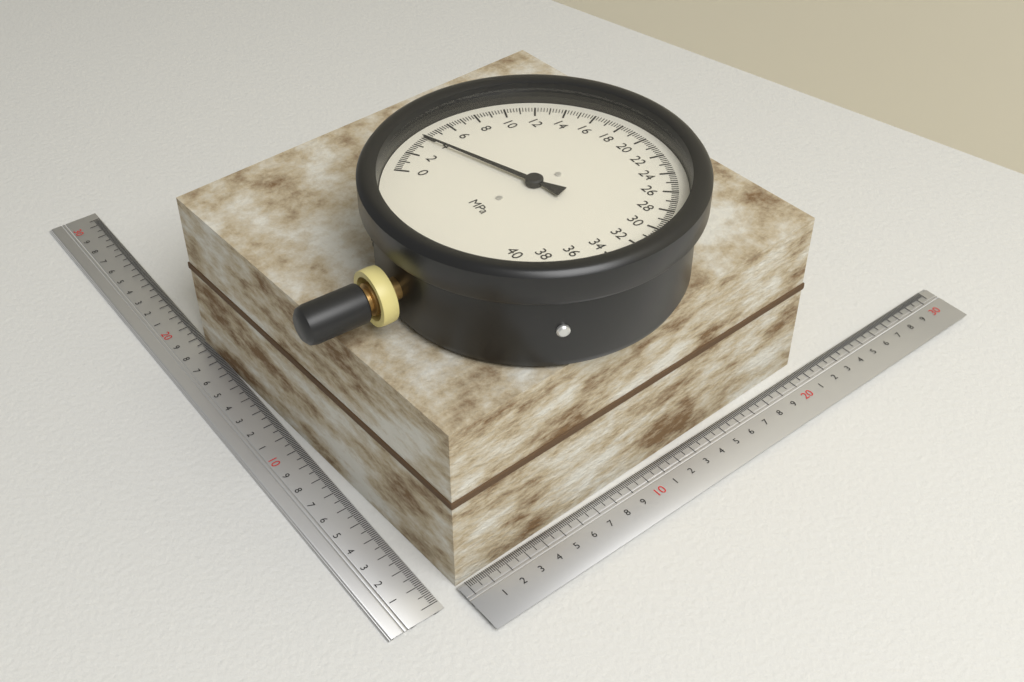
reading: 3.8 MPa
